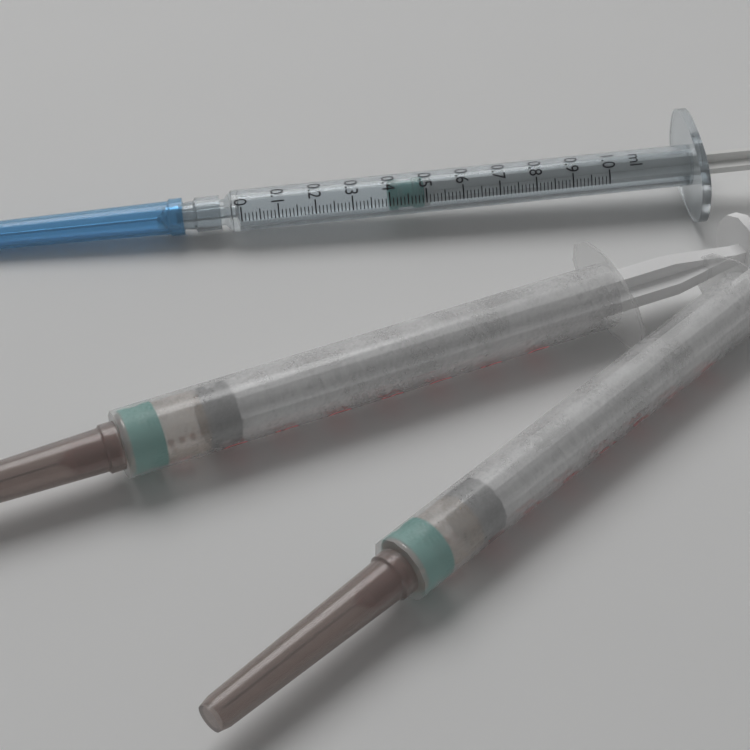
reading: 0.40 ml
